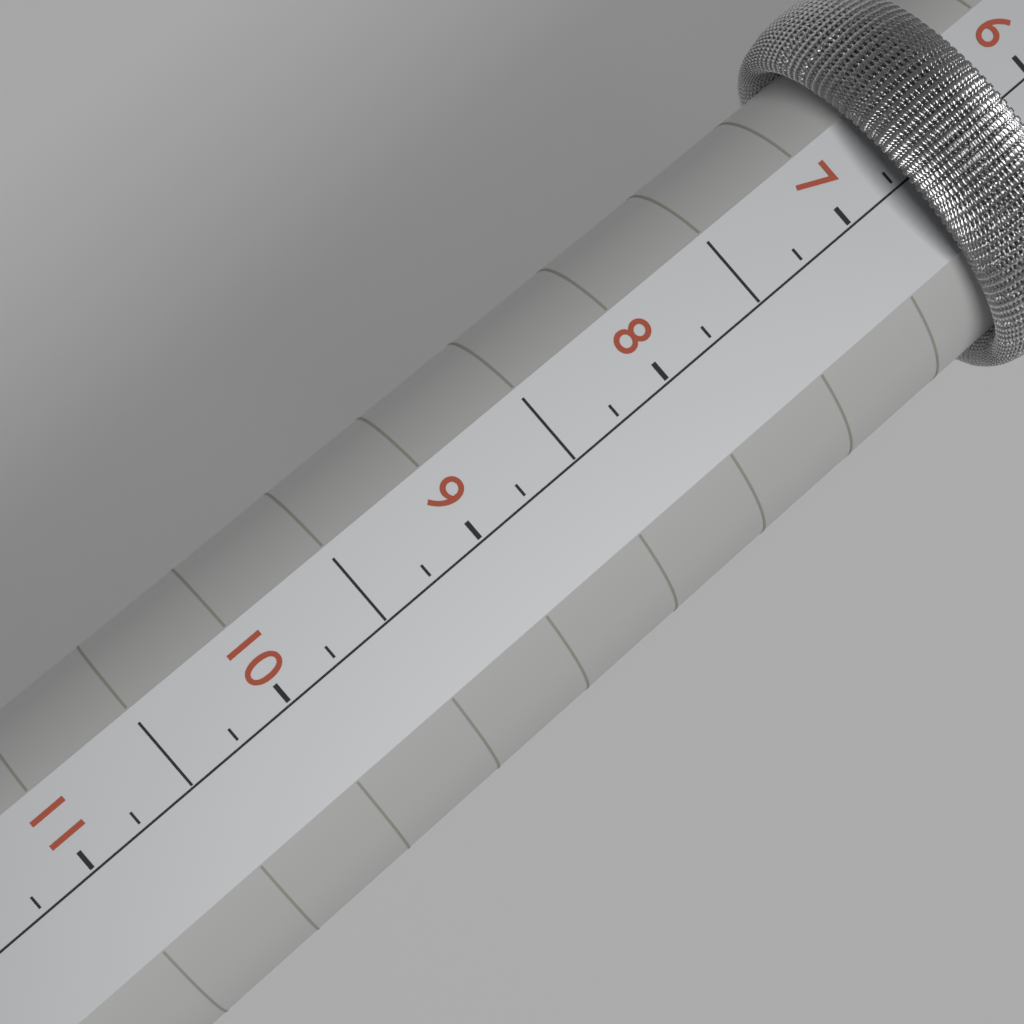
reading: 6.75 (no unit)
